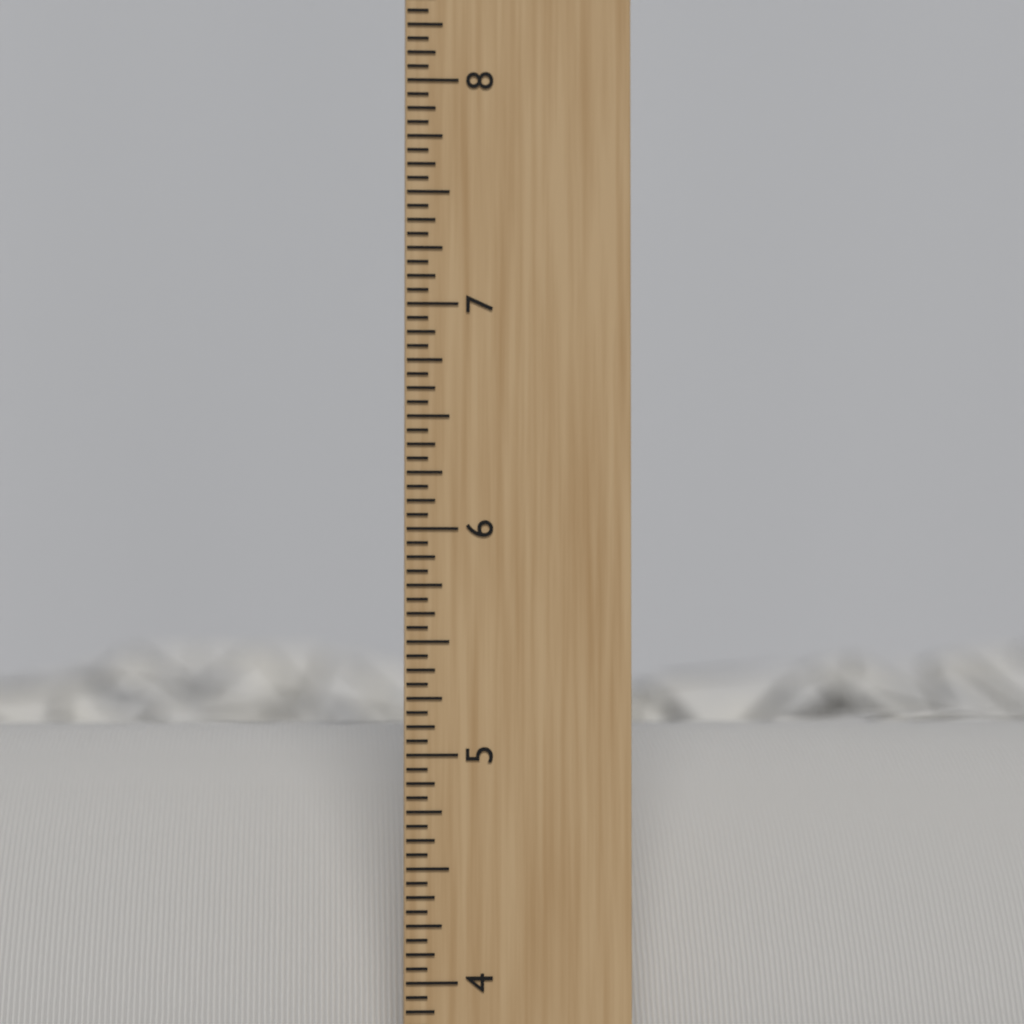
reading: 5.0625 inch
